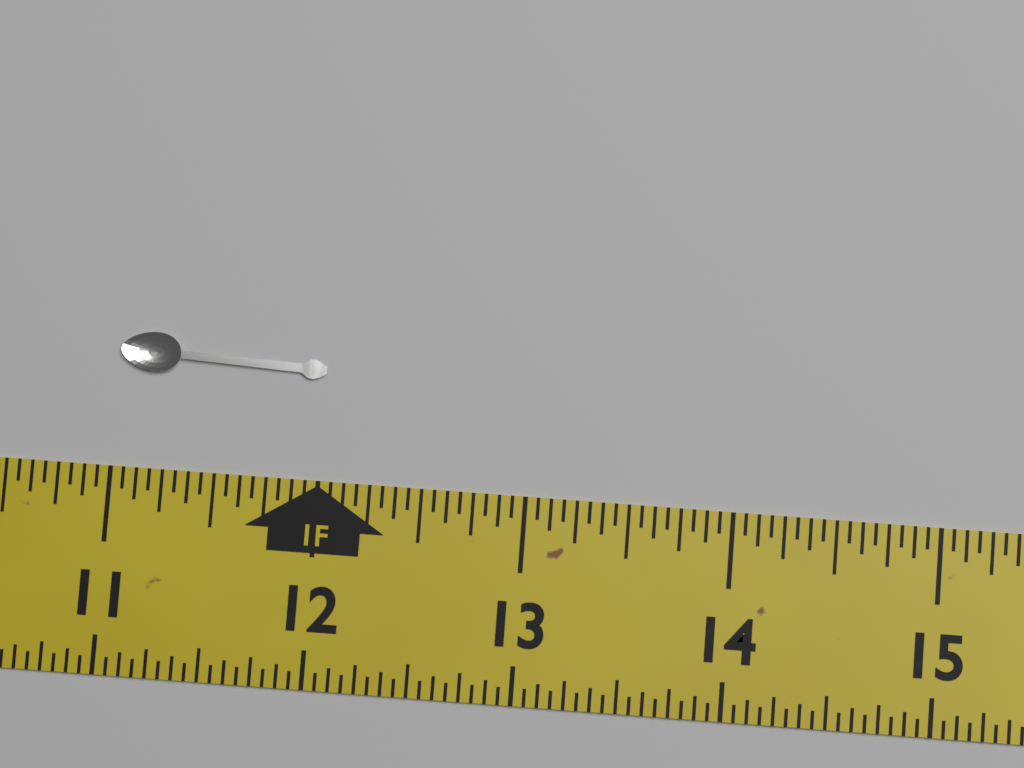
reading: 12.0000 in
